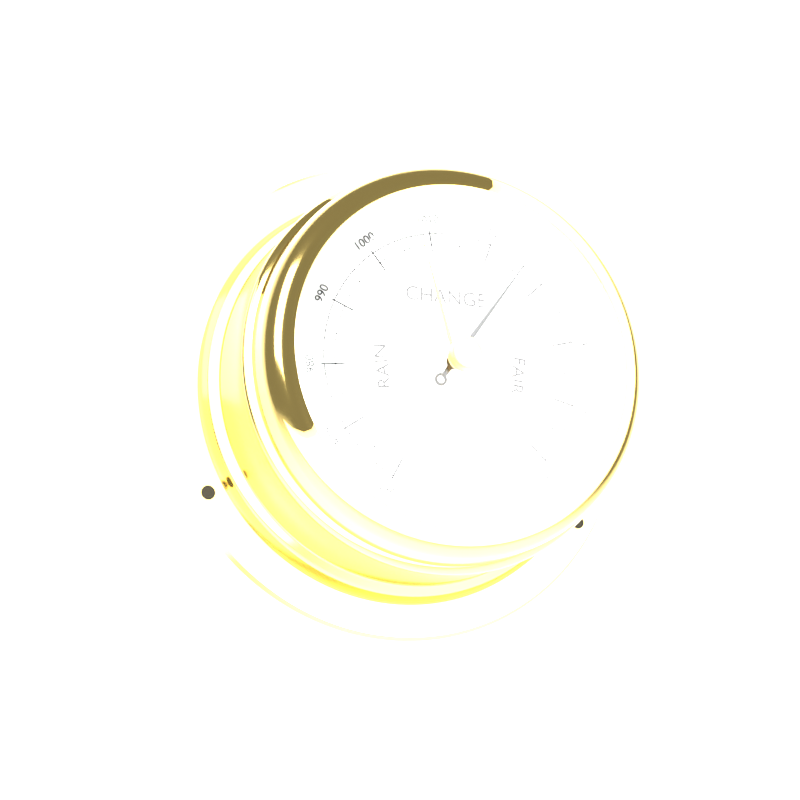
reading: 1026 mbar
